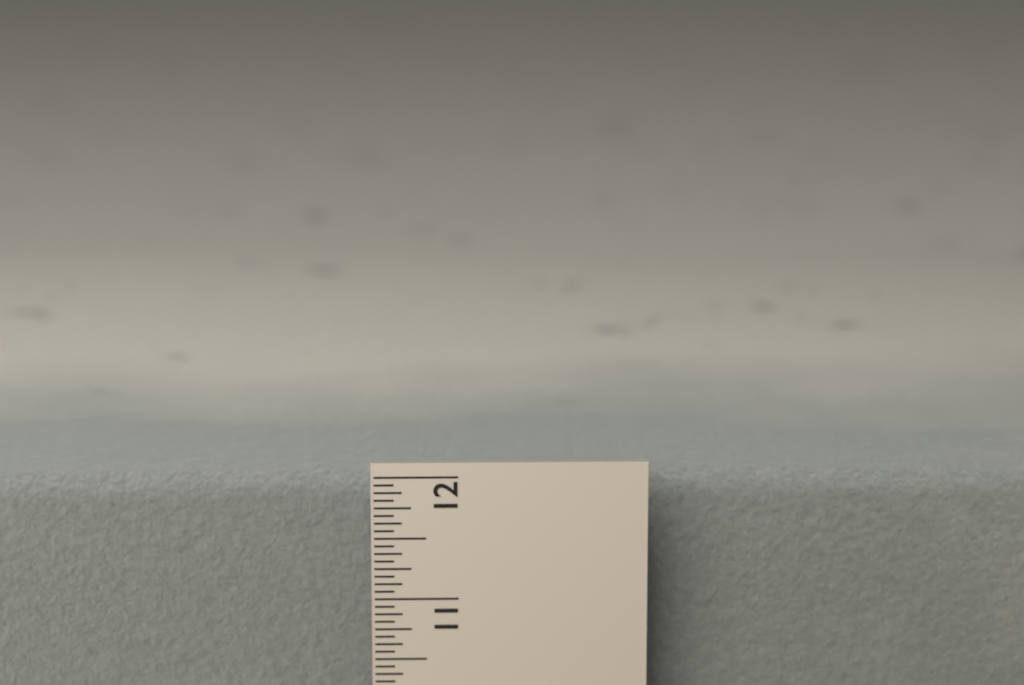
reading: 11.8750 in
